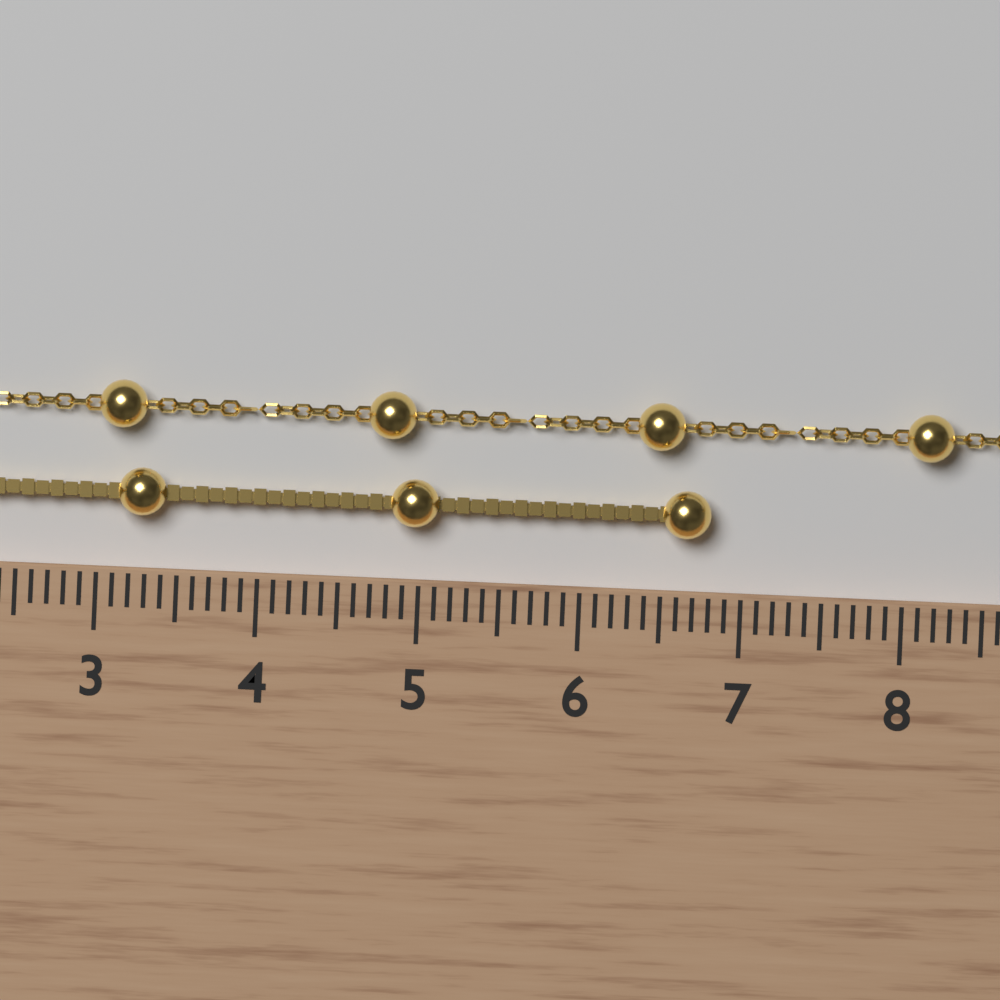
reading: 6.8 cm
